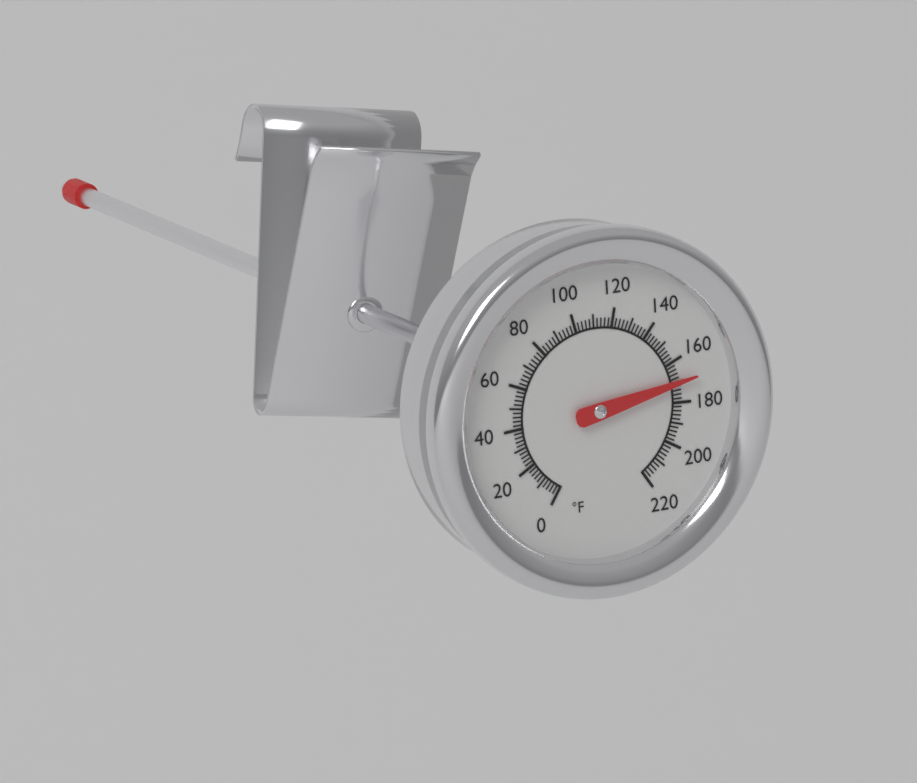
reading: 170 °F
